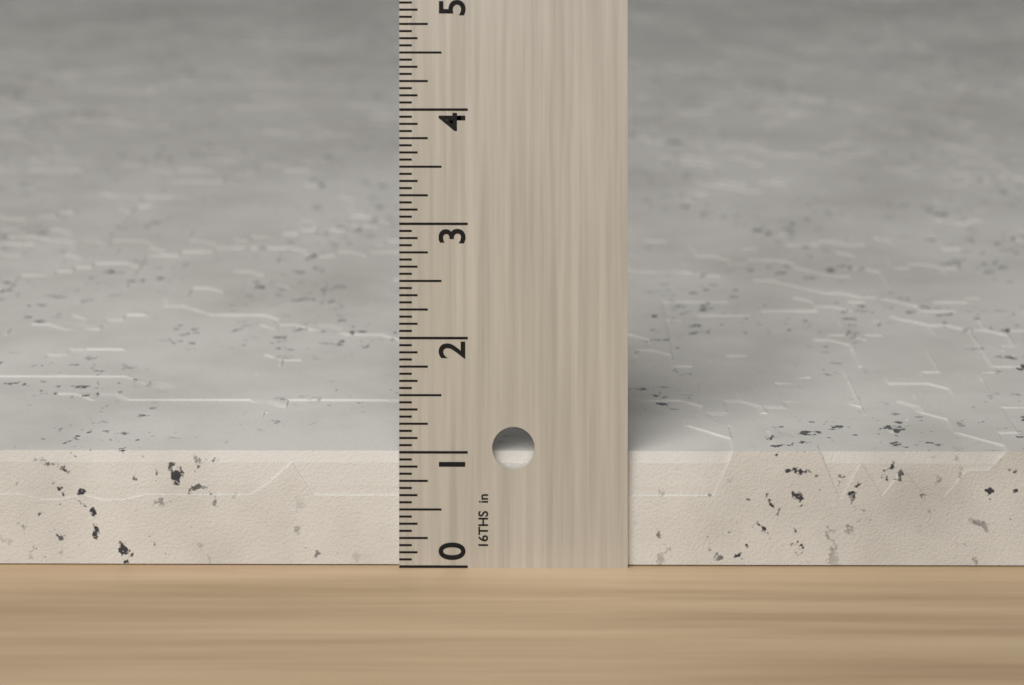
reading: 1.0000 in
